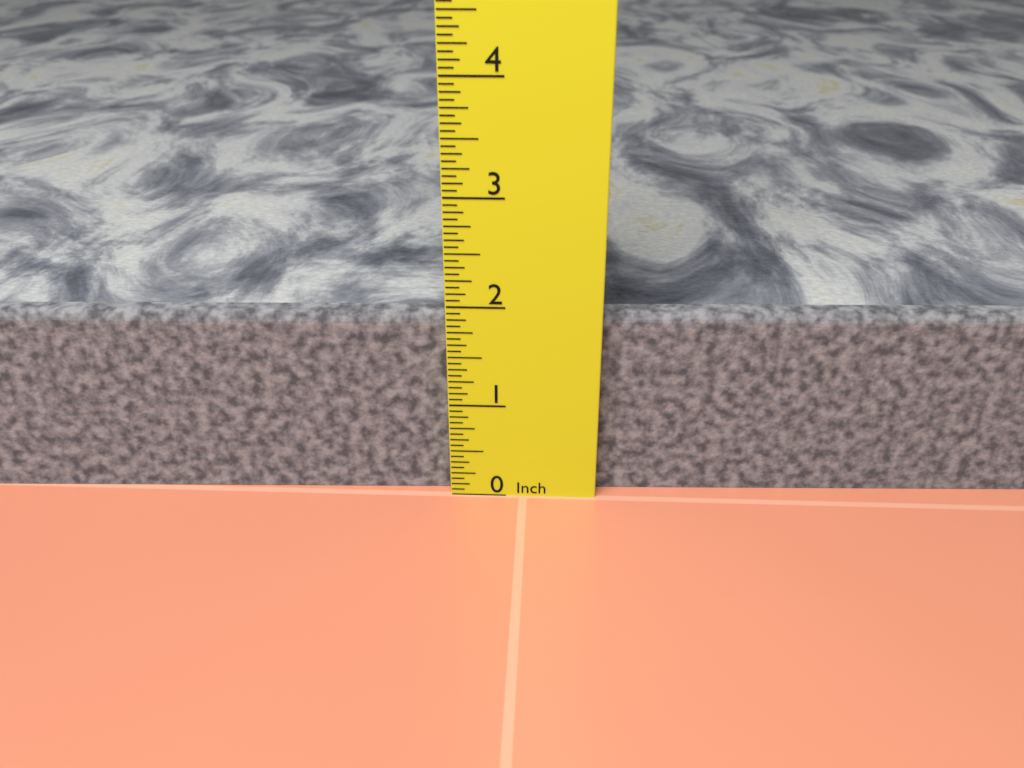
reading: 1.8750 in
